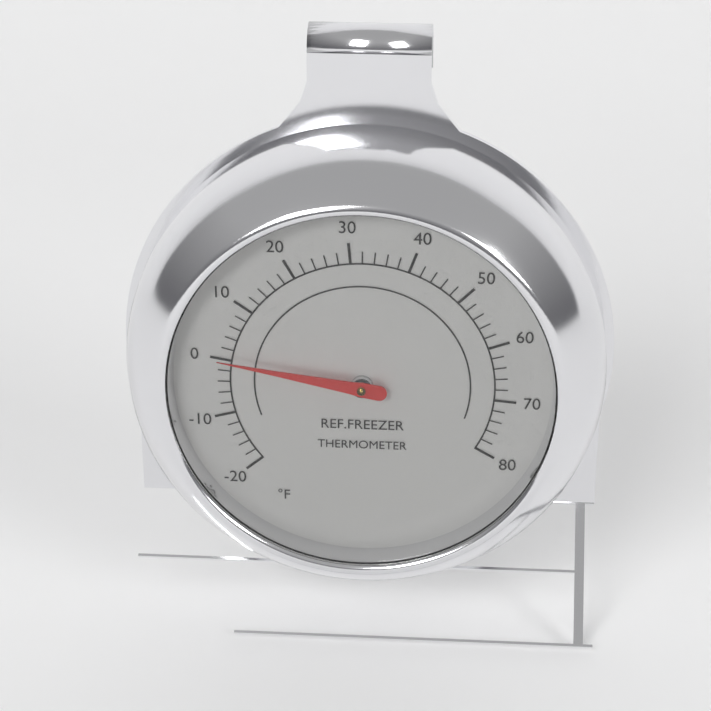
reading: 0 °F
